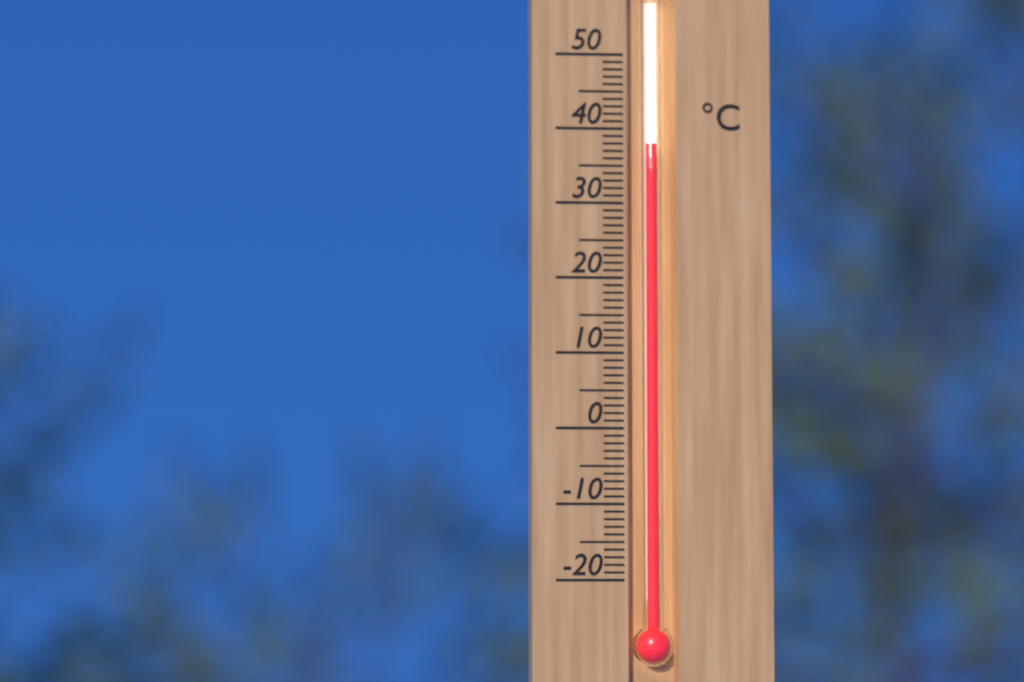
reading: 38 °C
